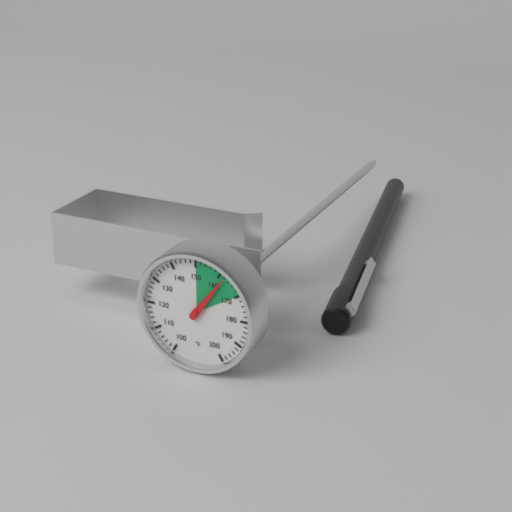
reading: 162 °F
